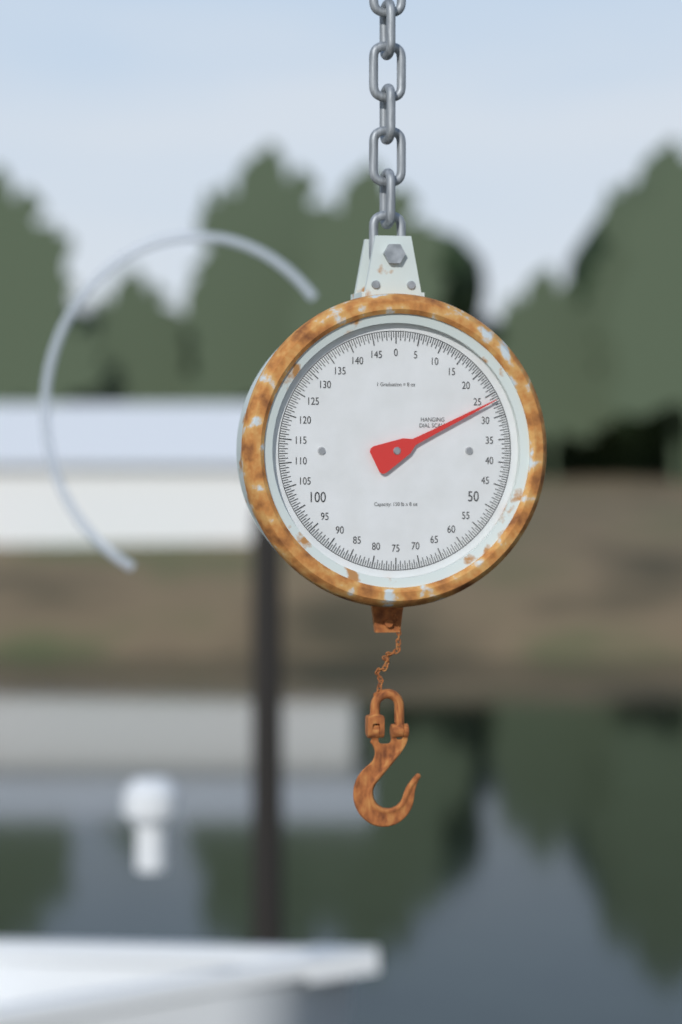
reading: 26.5 lb
